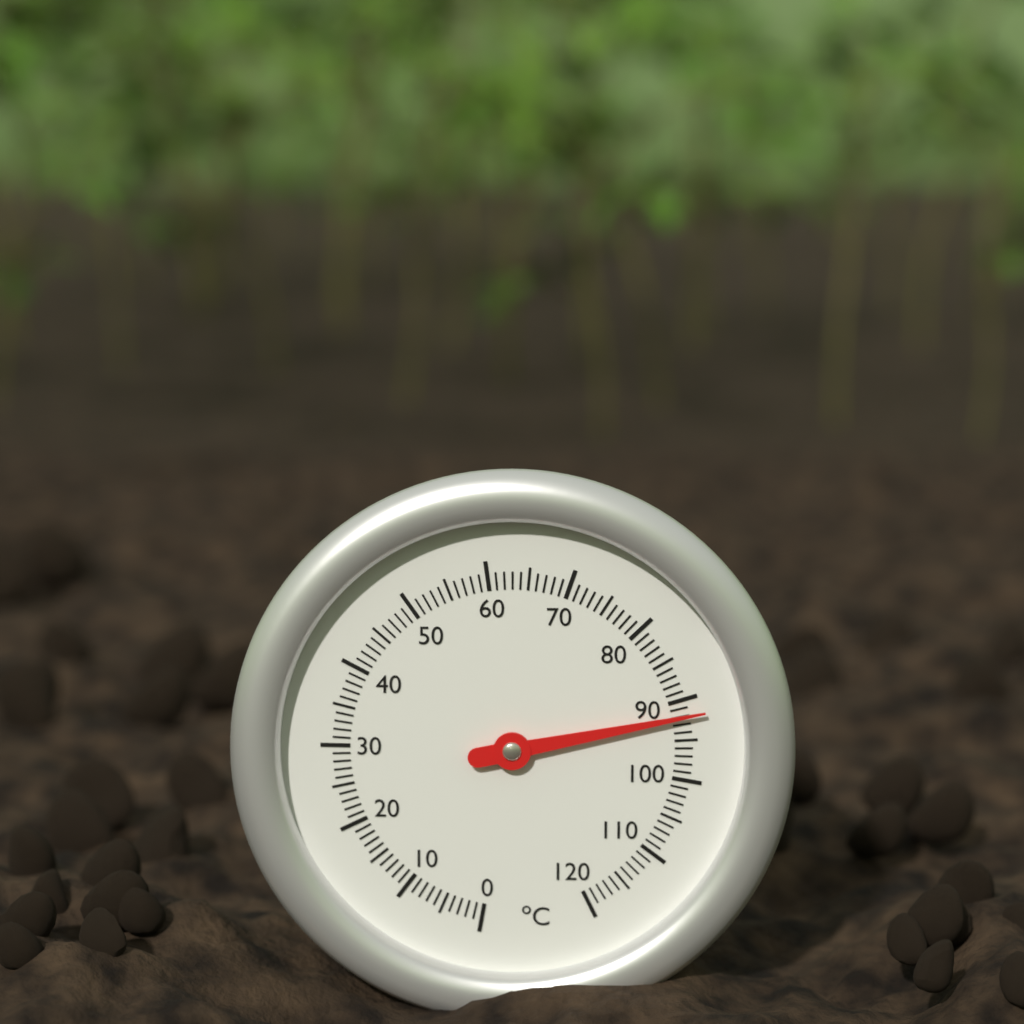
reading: 92 °C
